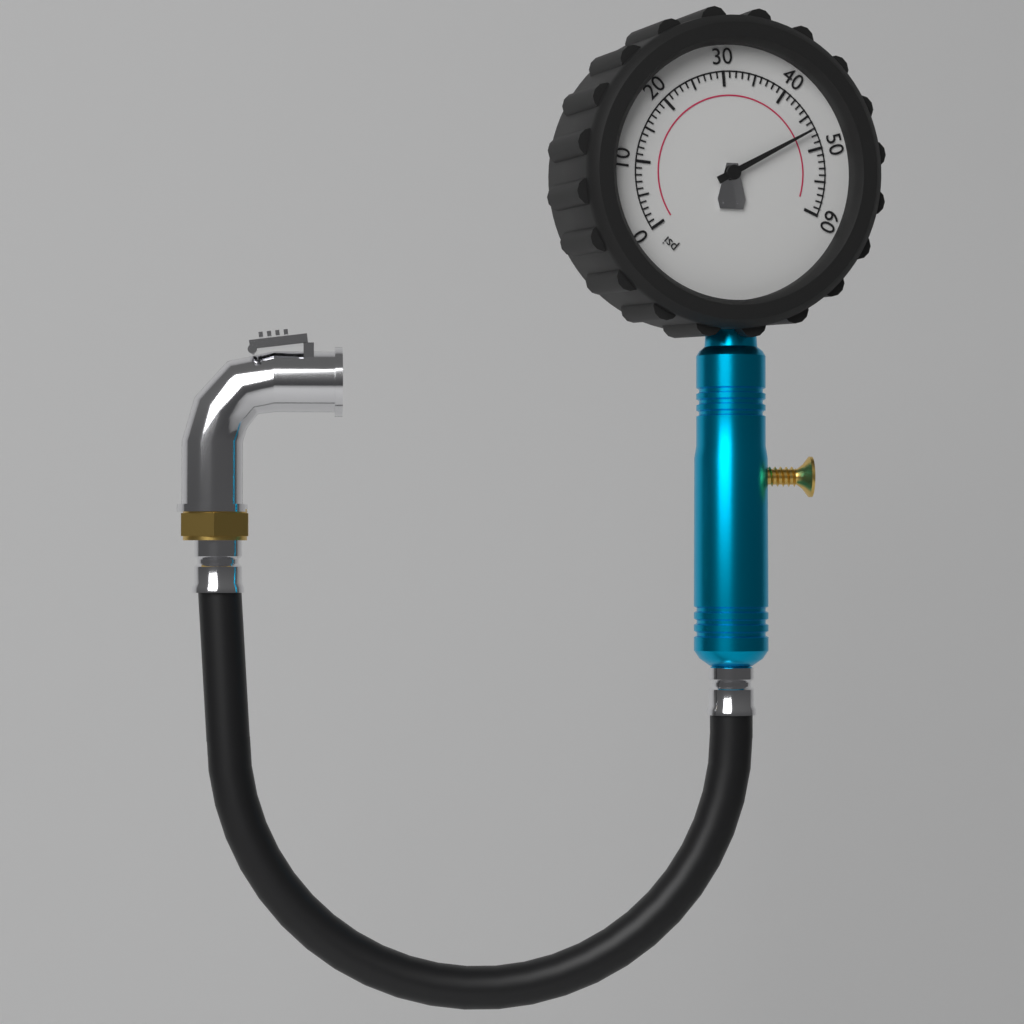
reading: 47 psi
